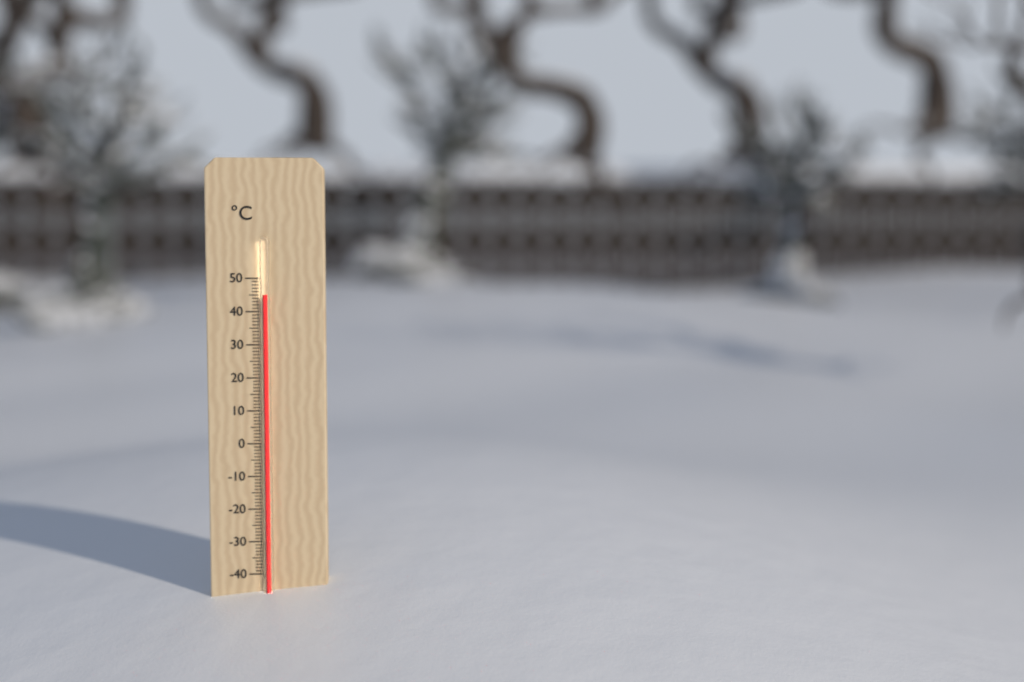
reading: 45 °C
